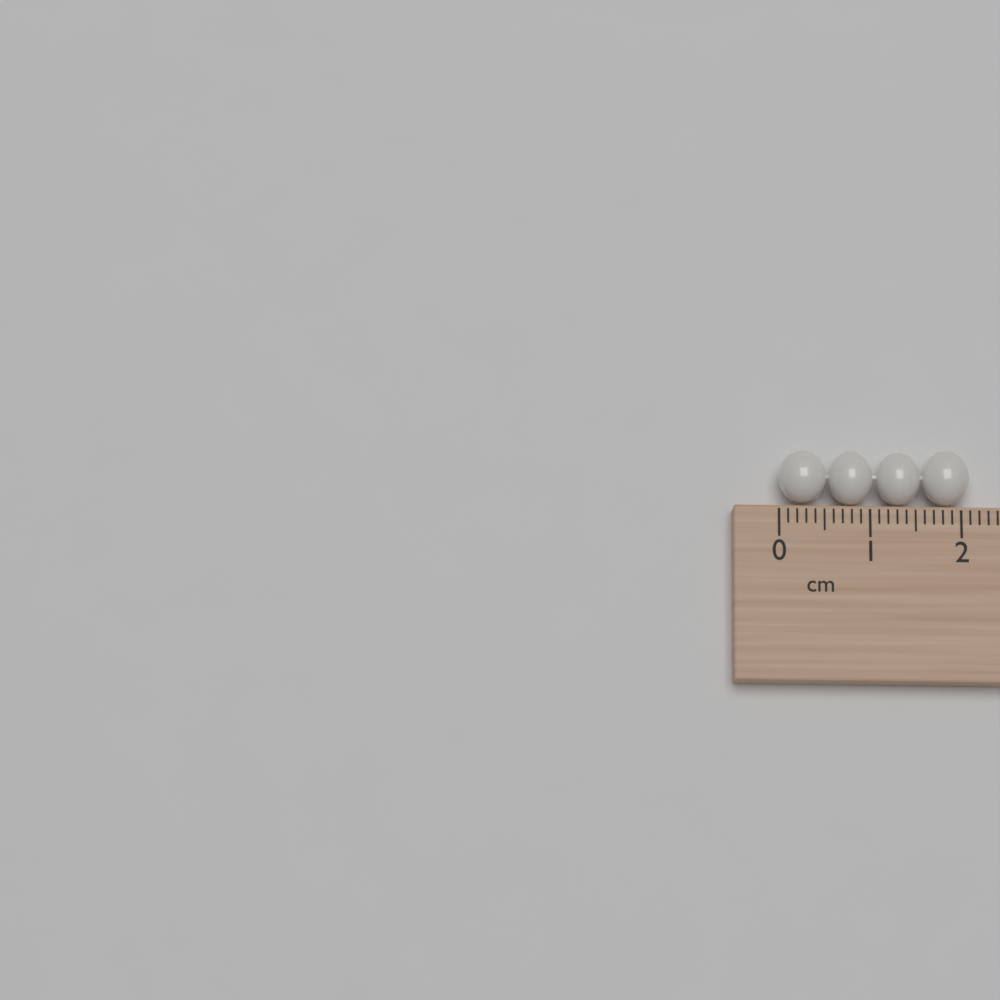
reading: 2.1 cm
